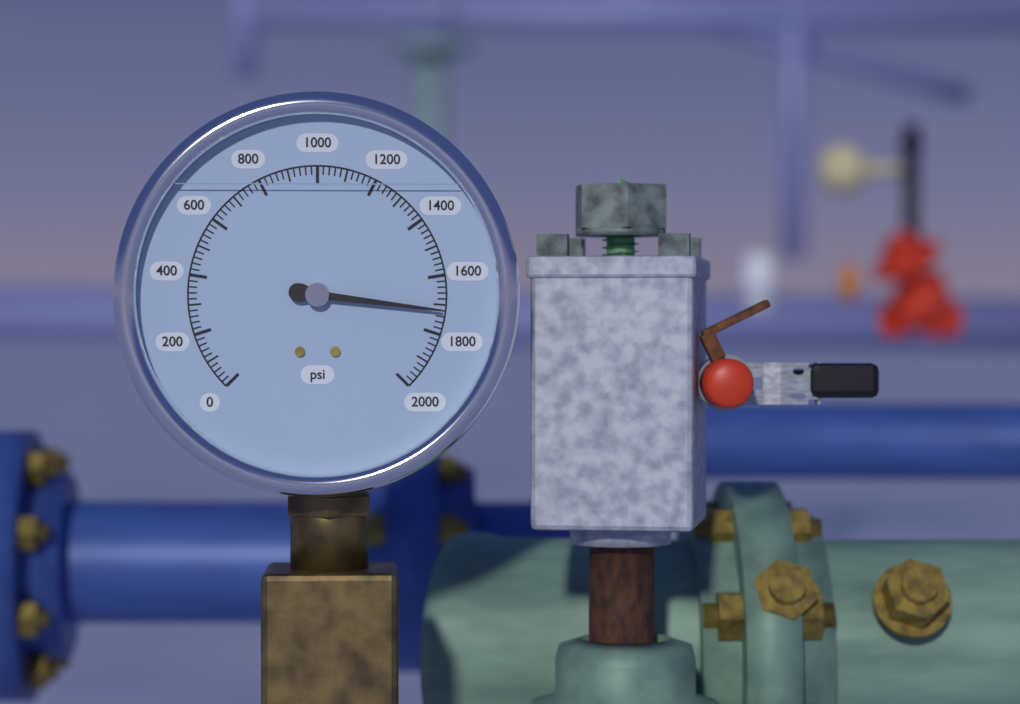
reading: 1720 psi
